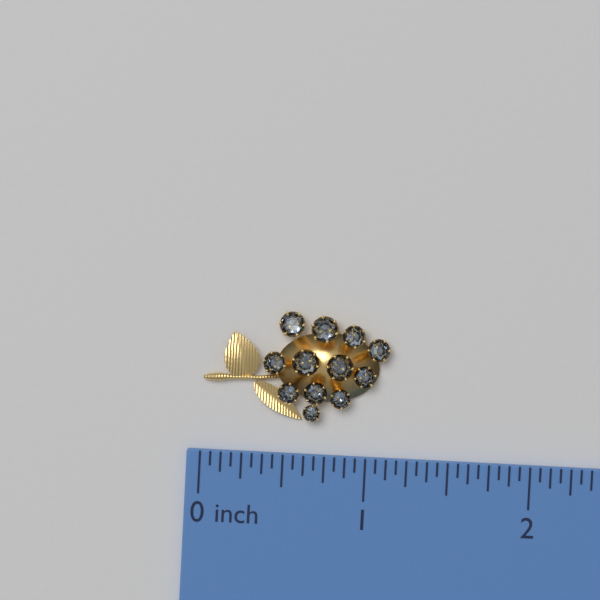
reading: 1.1250 inch
